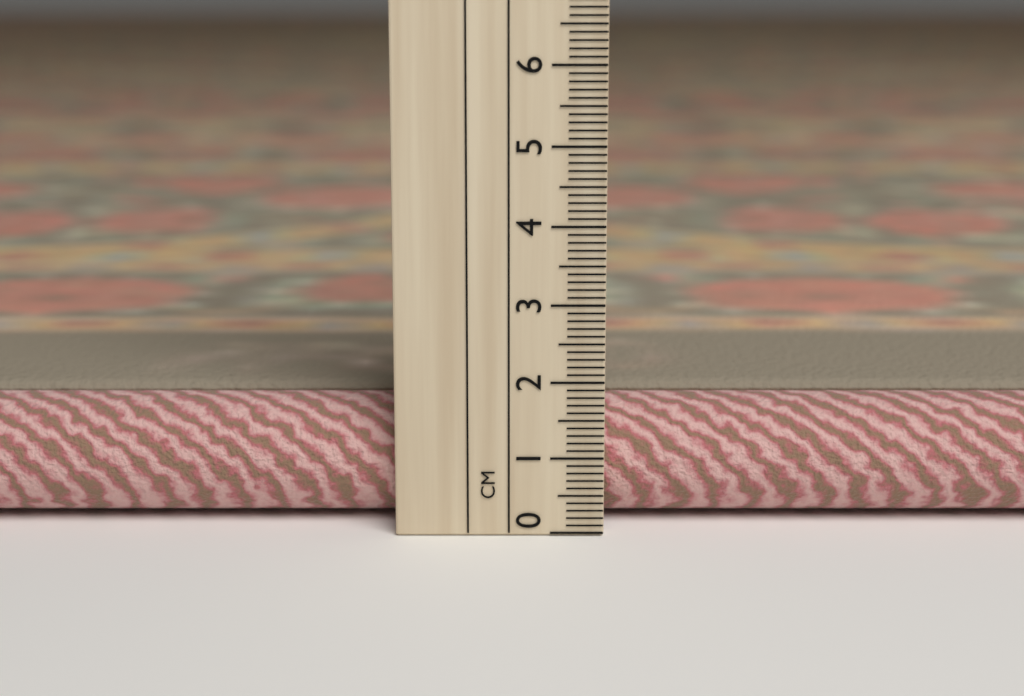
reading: 1.6 cm
